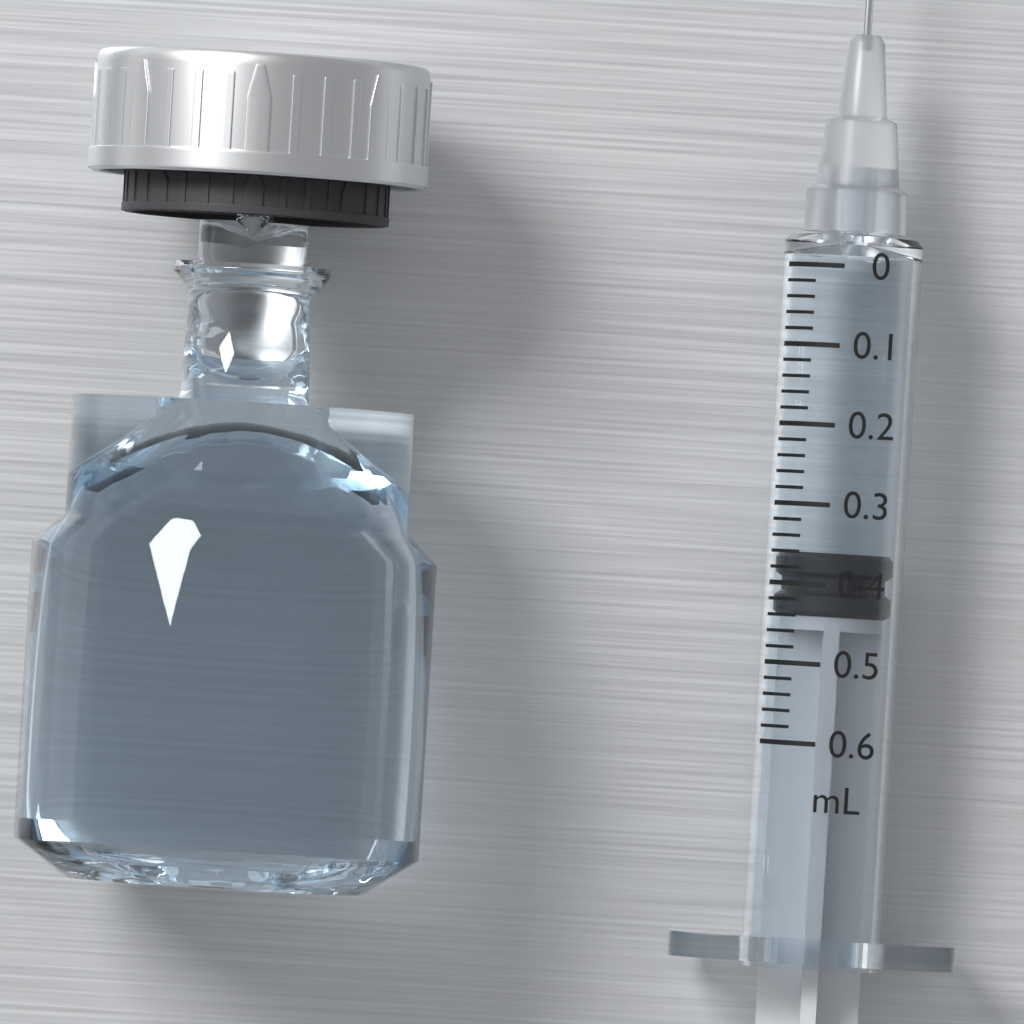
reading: 0.36 mL
